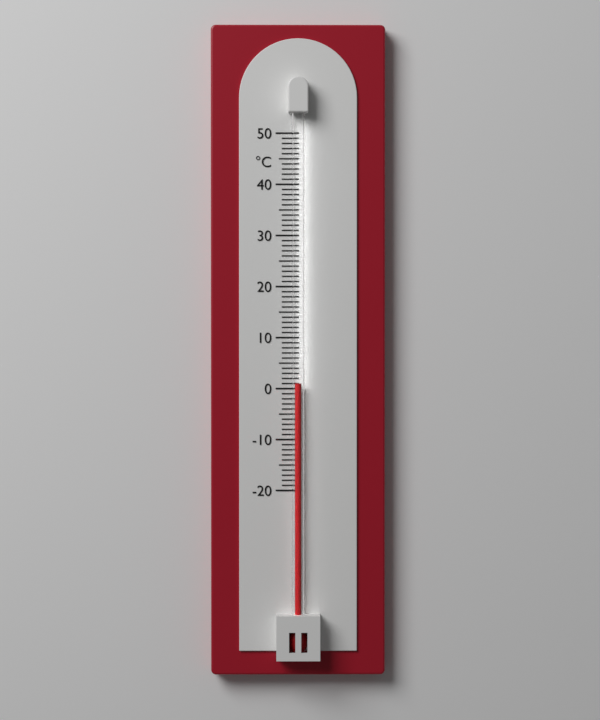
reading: 1 °C
